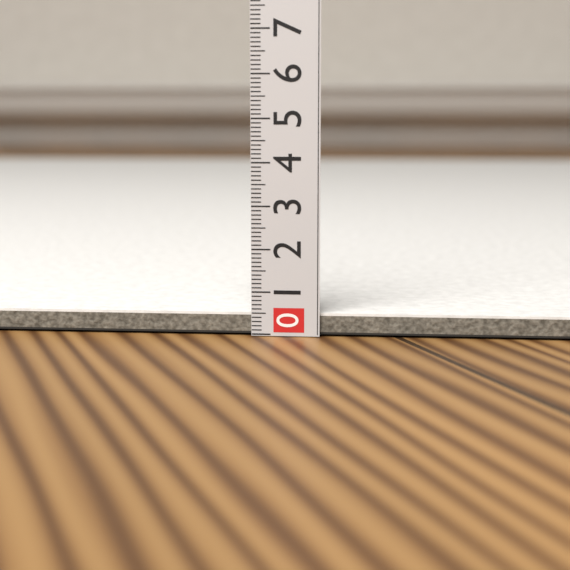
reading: 0.5 (no unit)
